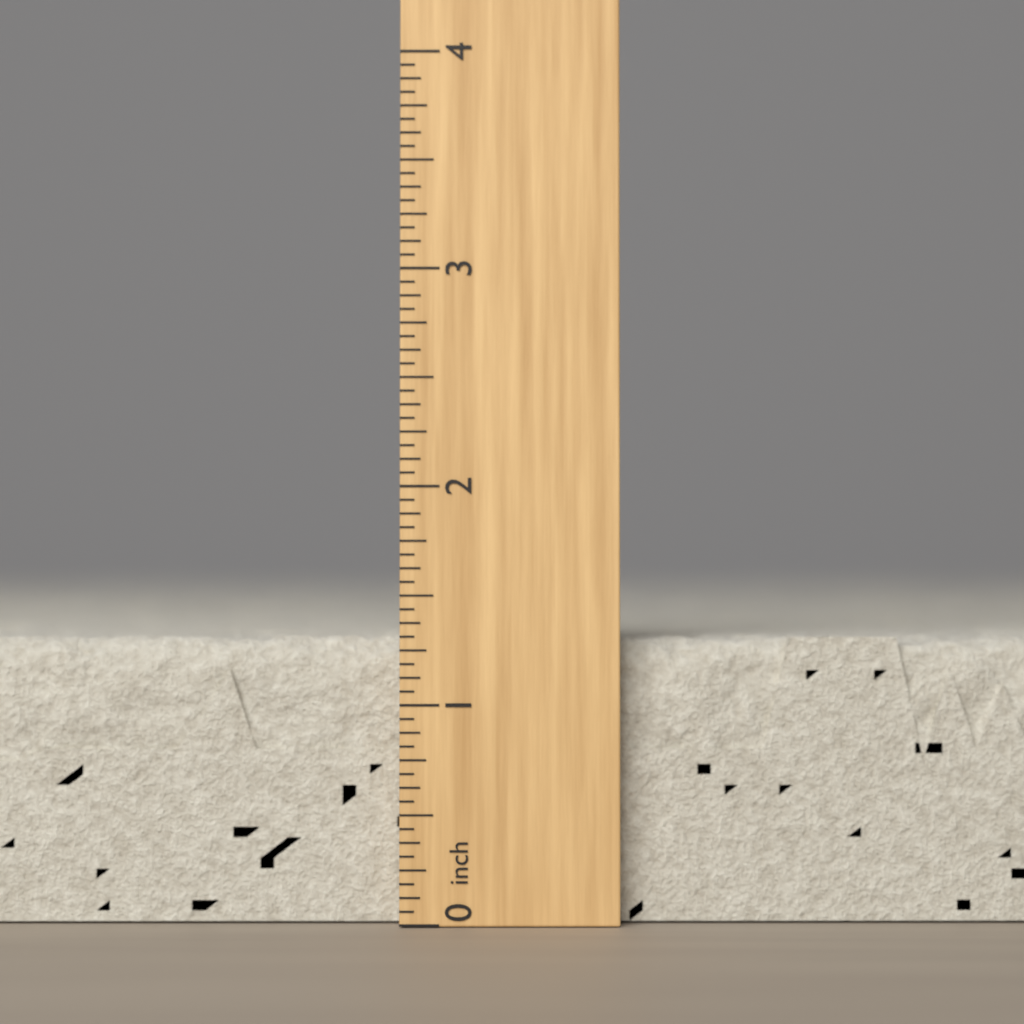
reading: 1.3125 inch
